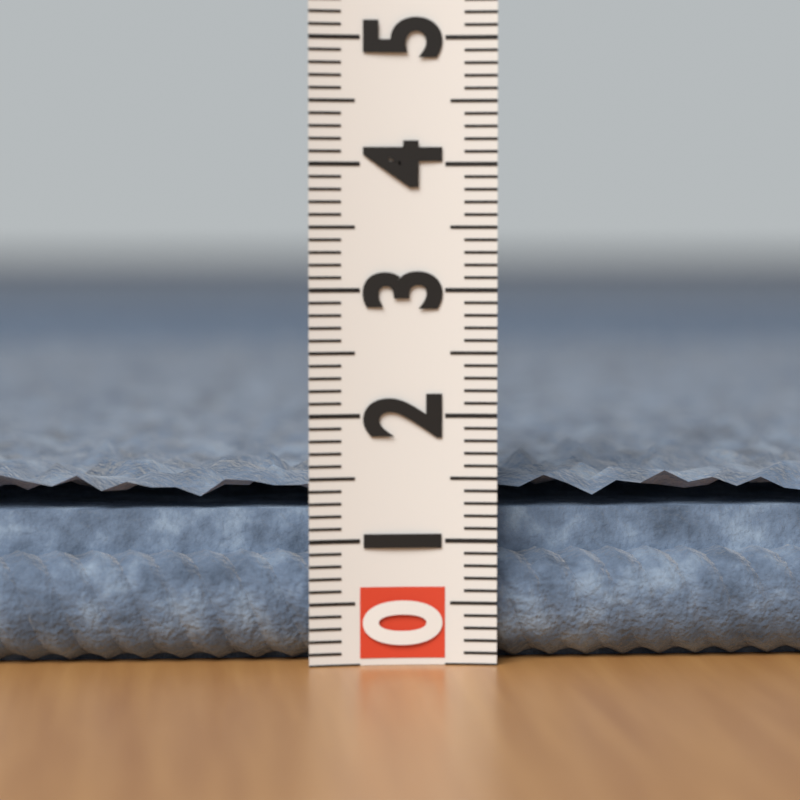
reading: 1.6 (no unit)
